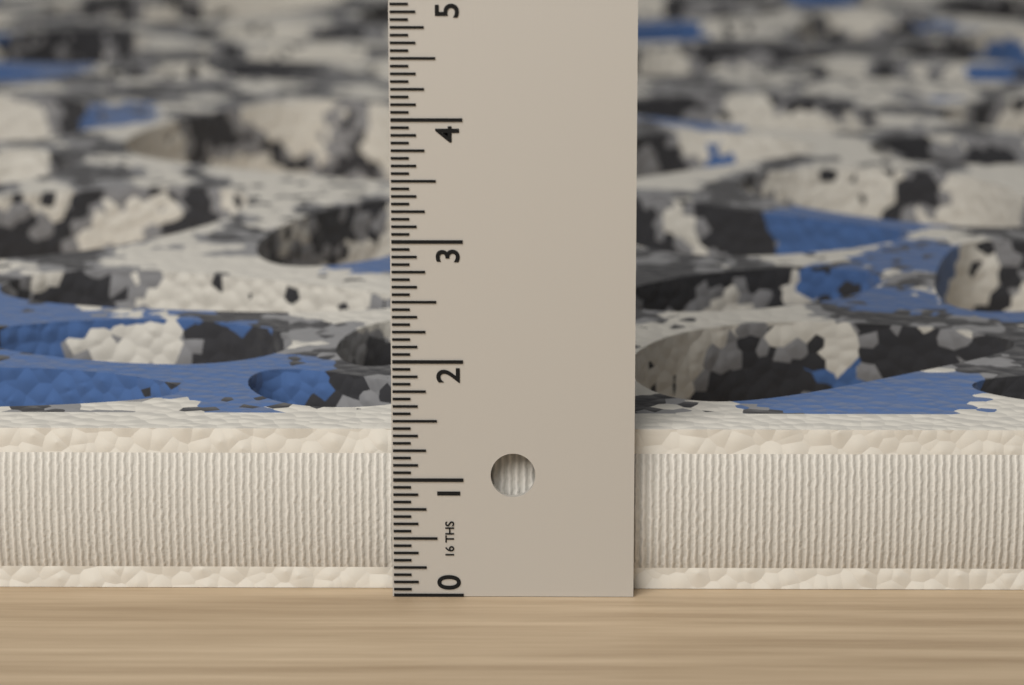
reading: 1.3750 in
